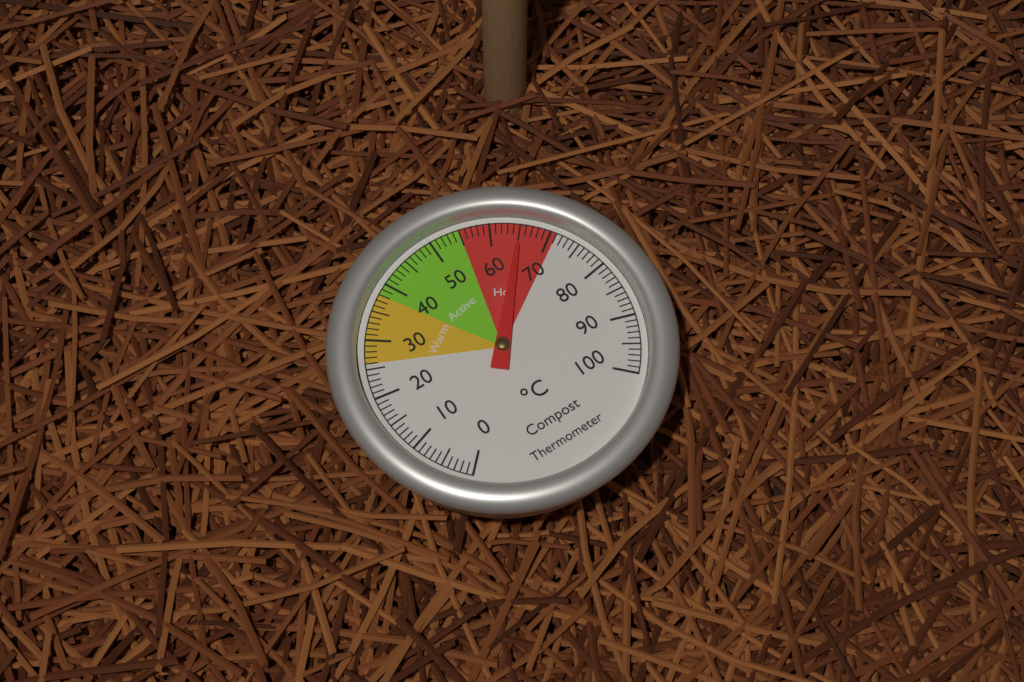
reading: 65 °C
